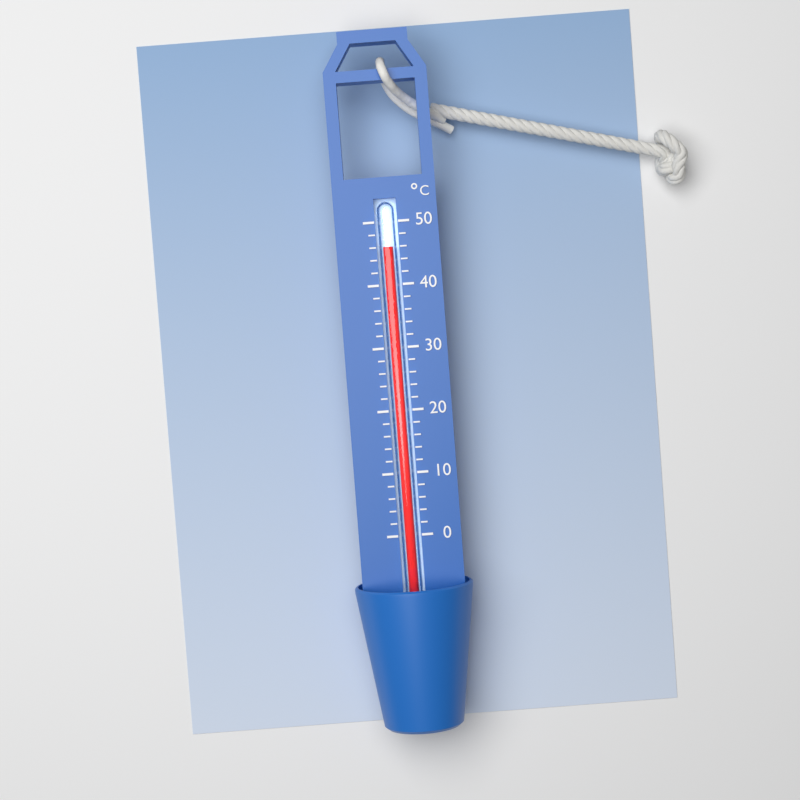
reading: 46 °C
